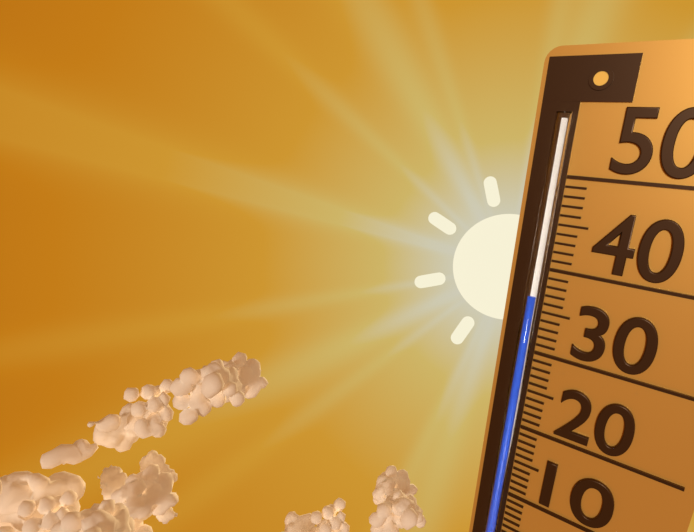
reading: 37 (no unit)
